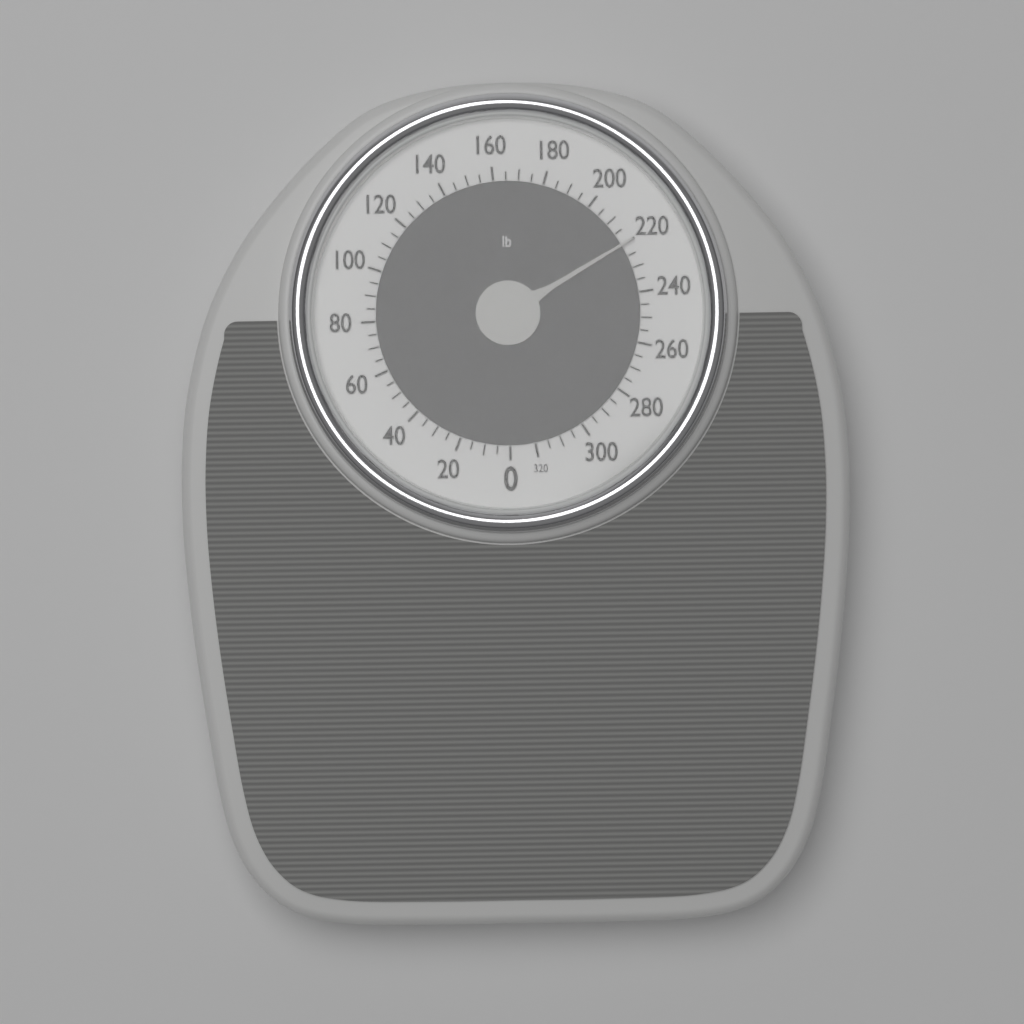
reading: 220 lb
